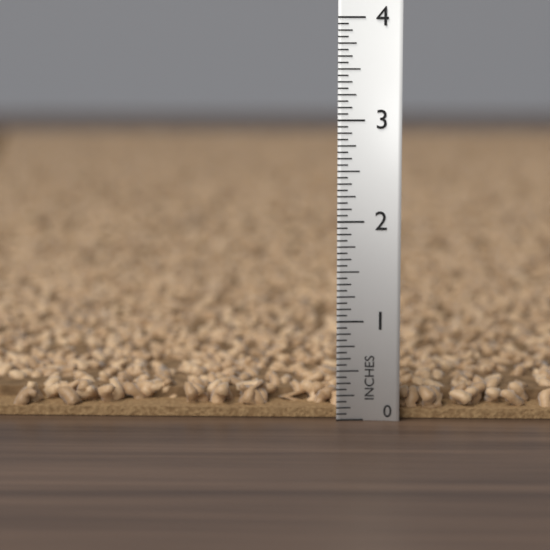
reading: 0.3125 in
